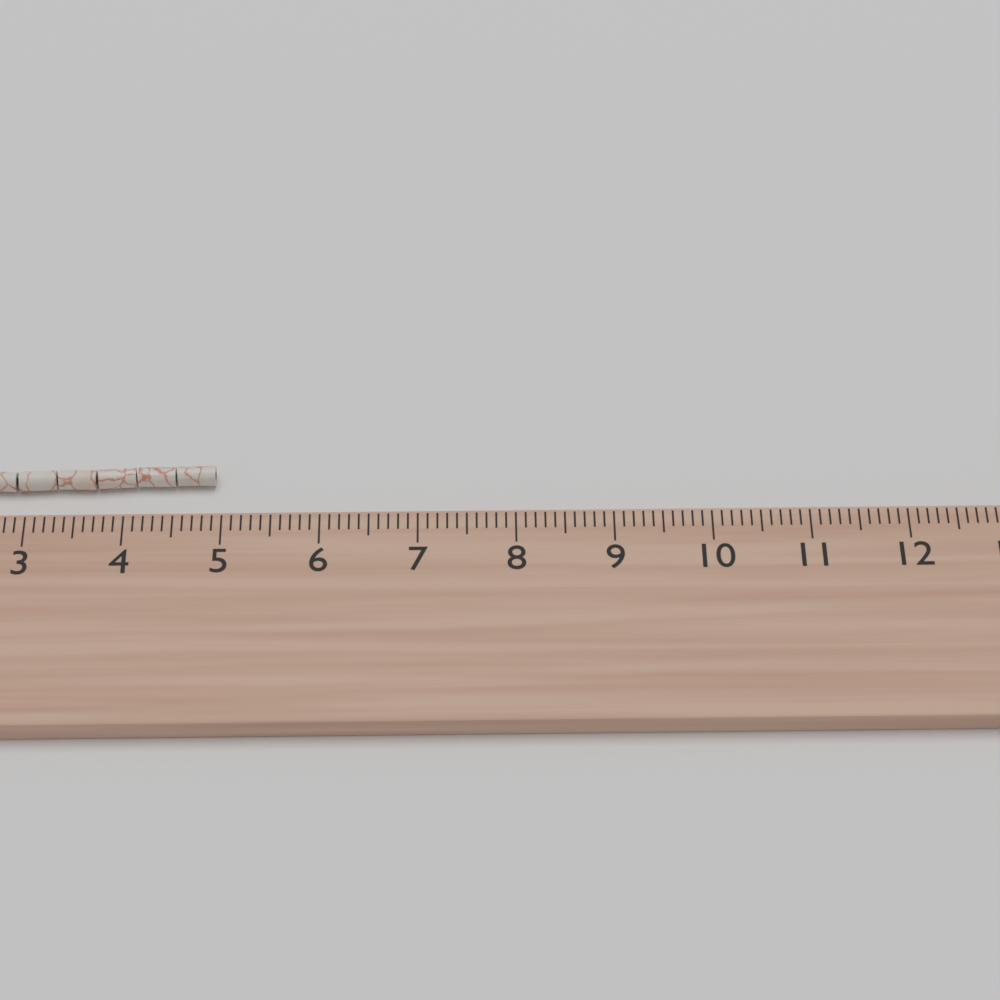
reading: 4.9 cm
